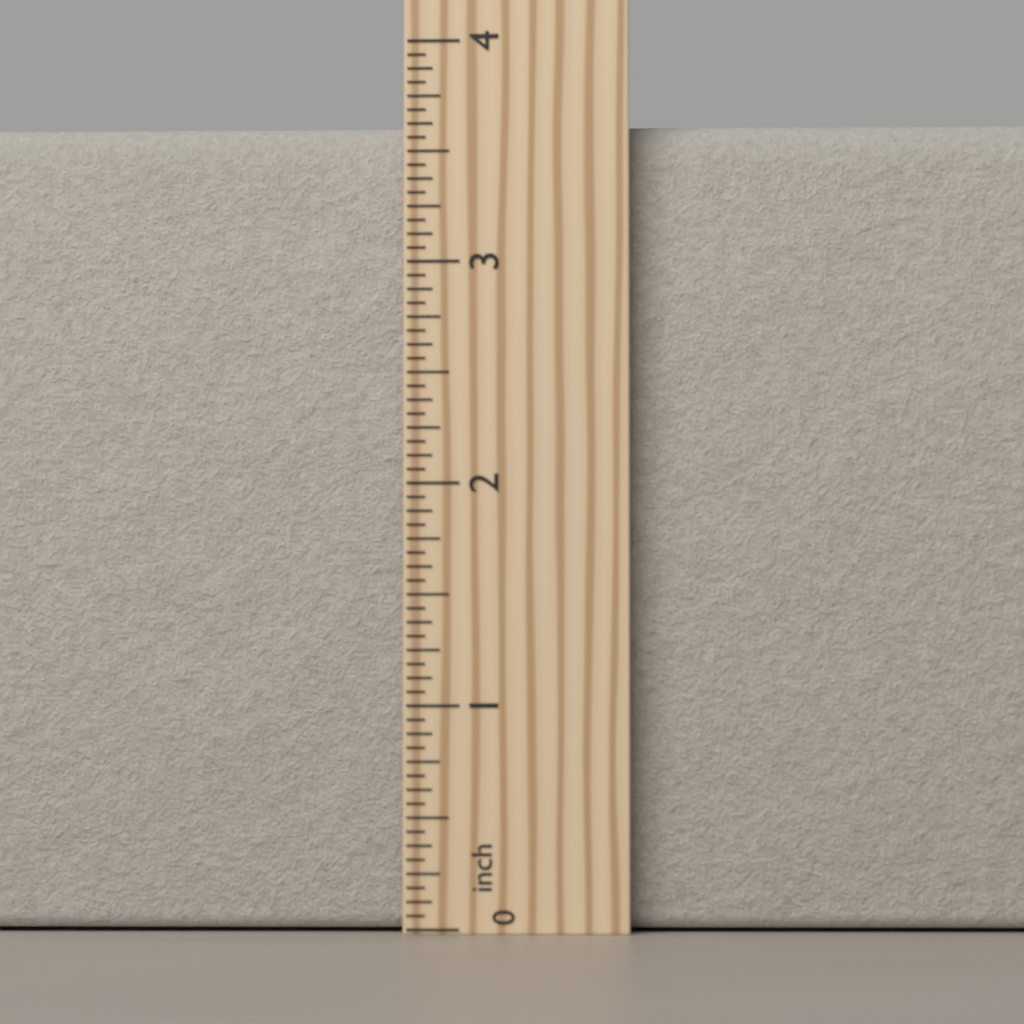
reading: 3.6875 inch
